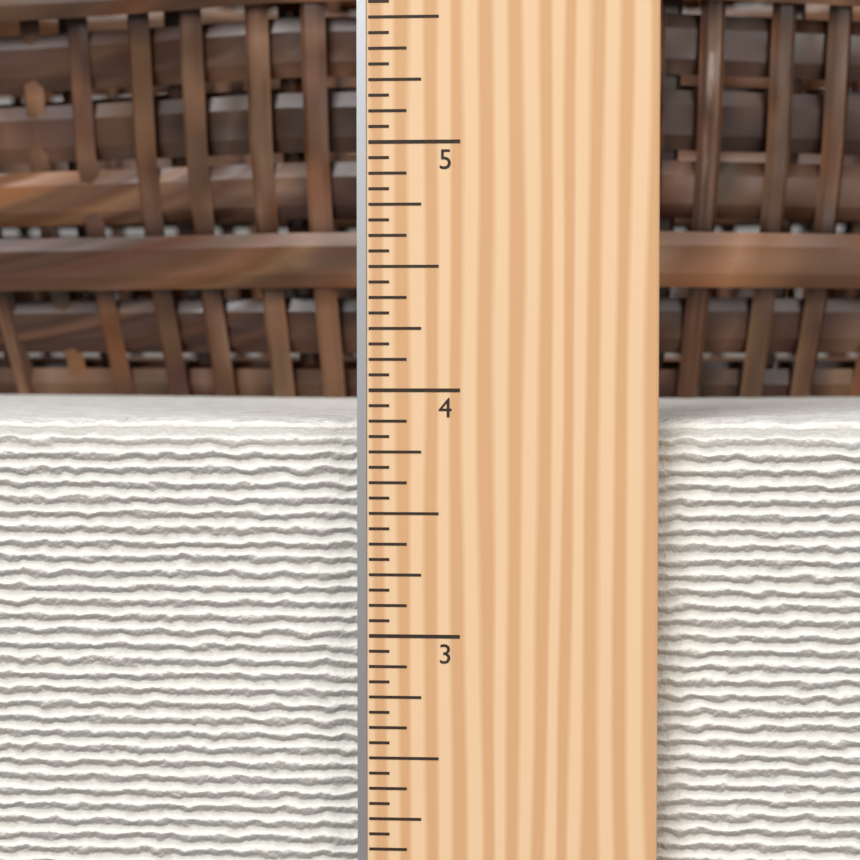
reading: 3.8750 in
